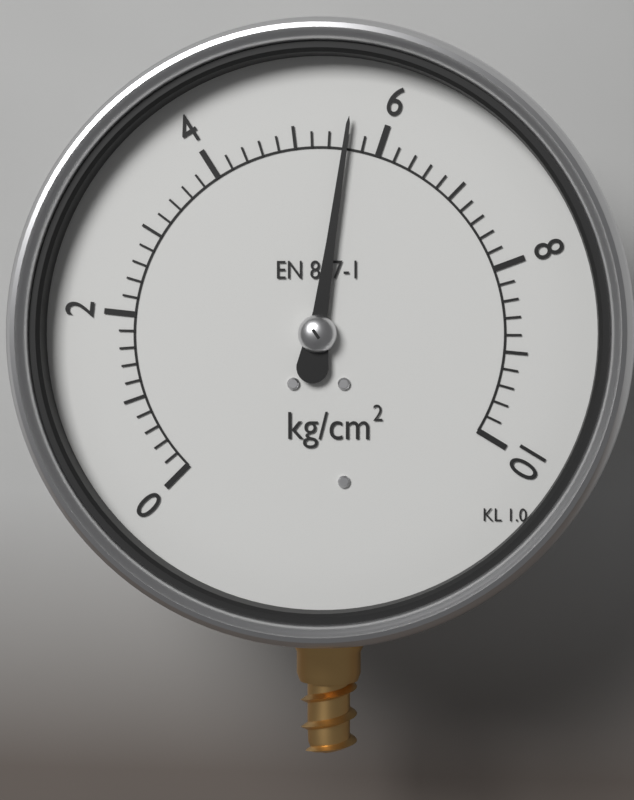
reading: 5.6 kg/cm²
